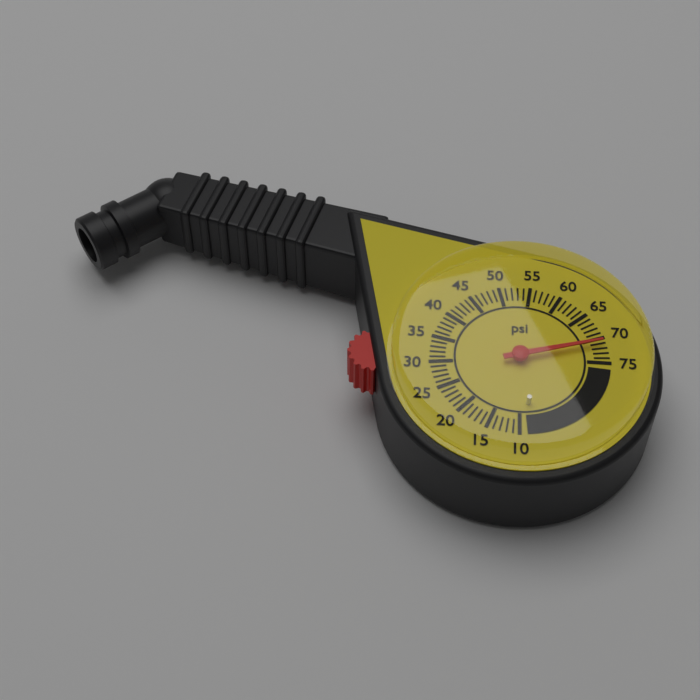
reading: 71 psi
